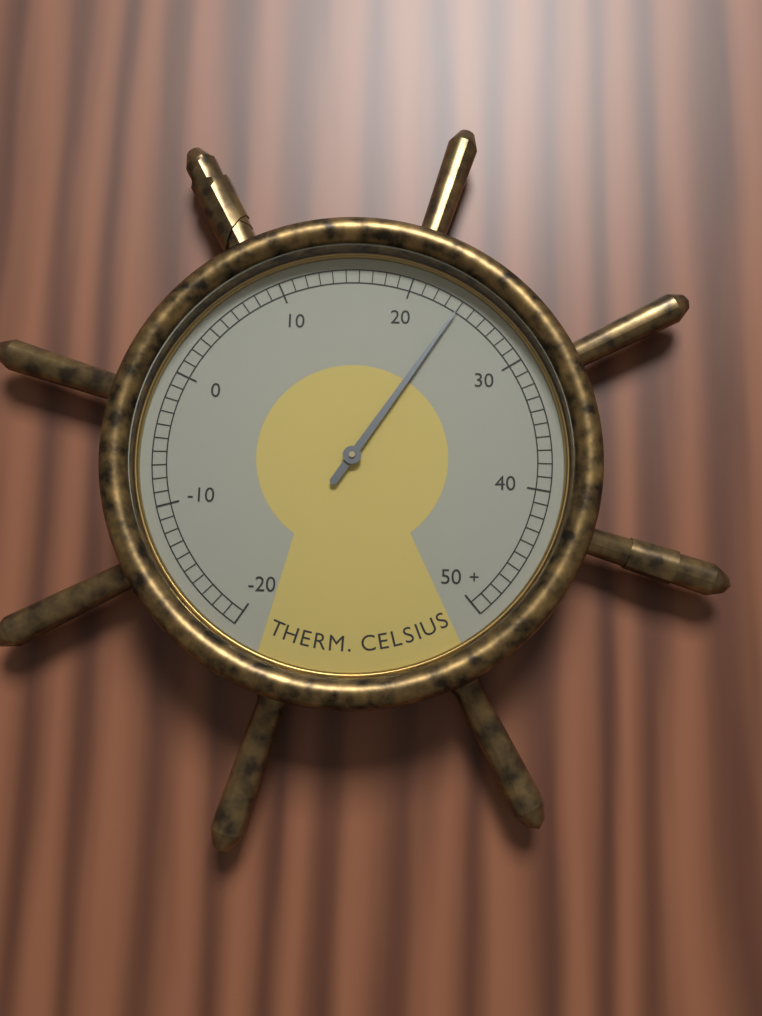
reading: 24 °C
